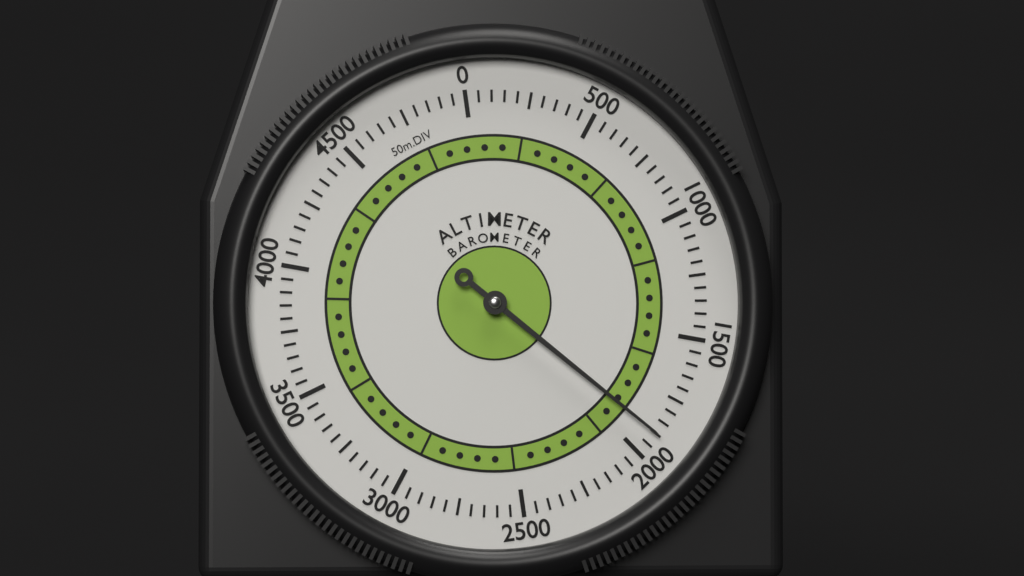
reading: 1900 m
